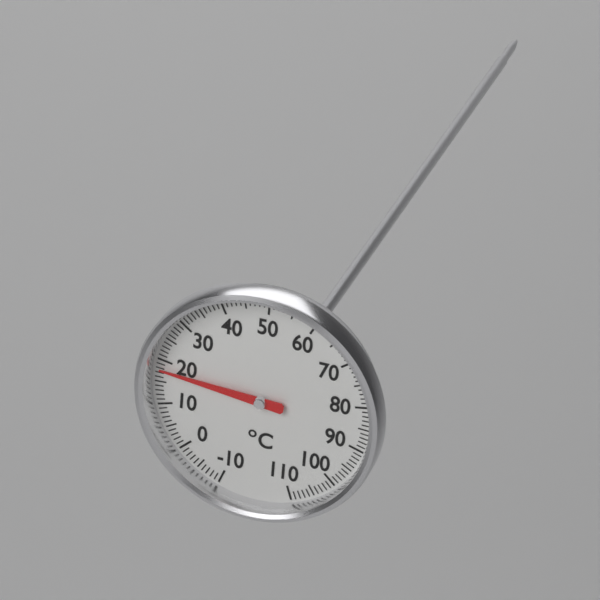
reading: 18 °C
